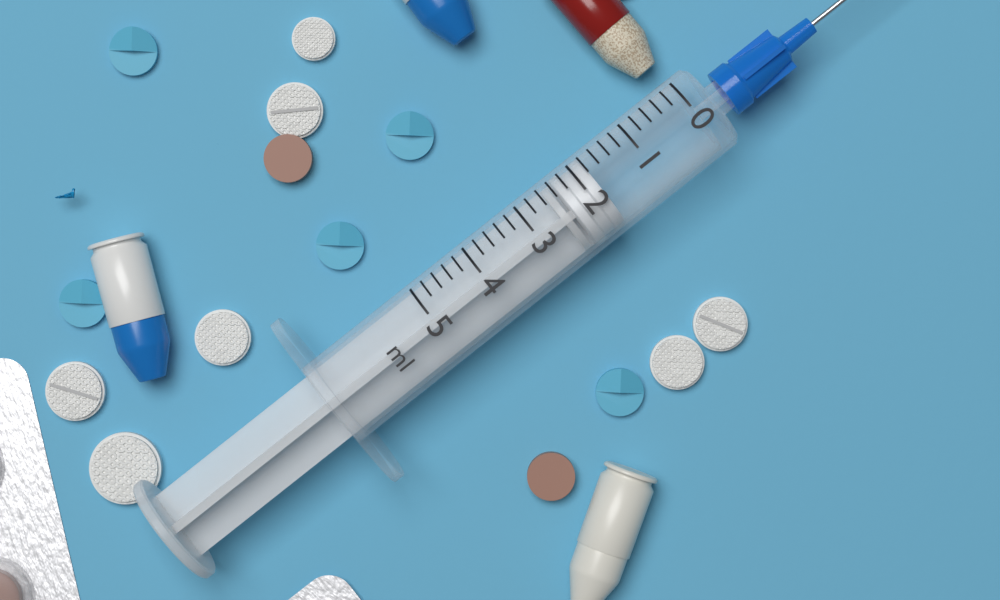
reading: 1.8 ml
